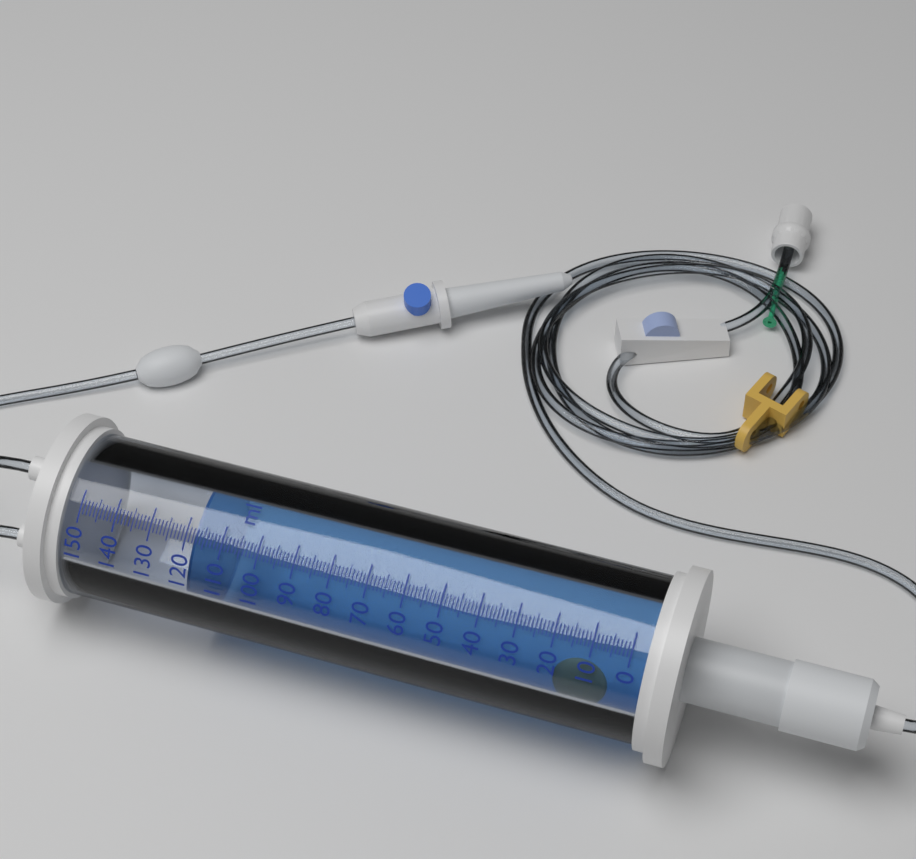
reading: 118 ml
